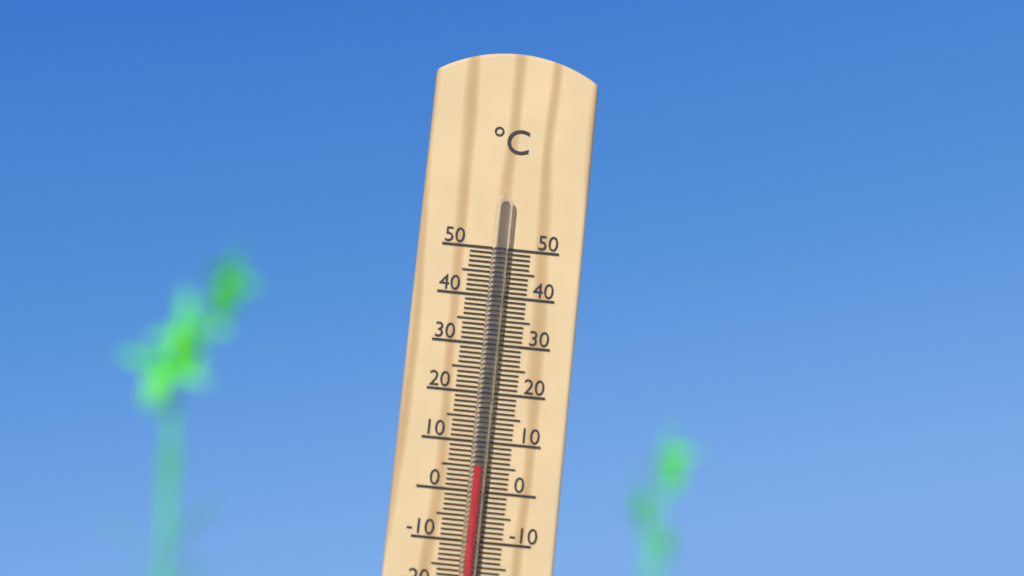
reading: 5 °C
